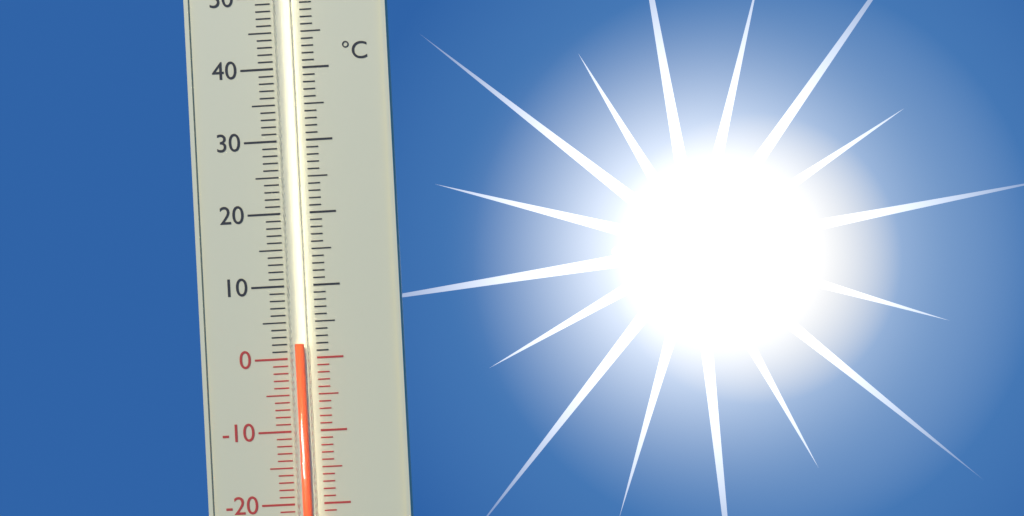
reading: 2 °C
